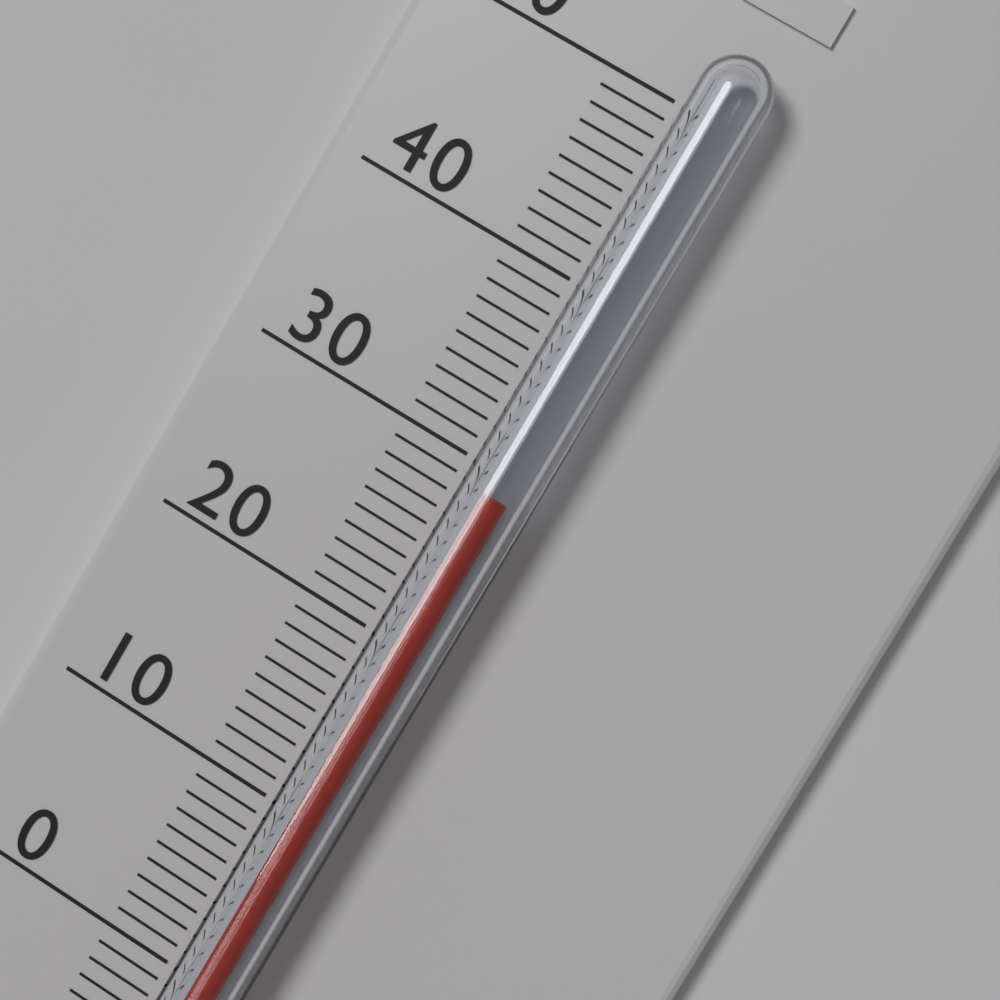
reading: 29 °C
